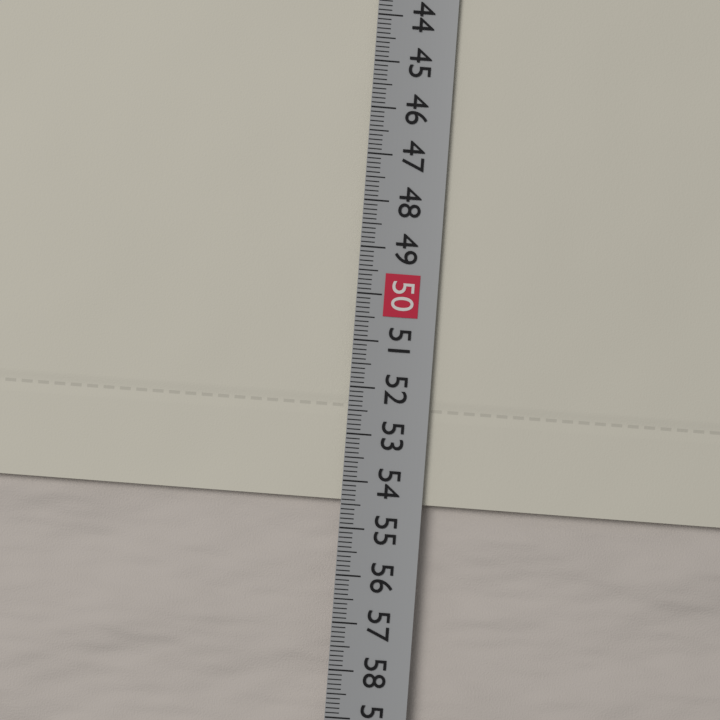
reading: 54.4 cm
